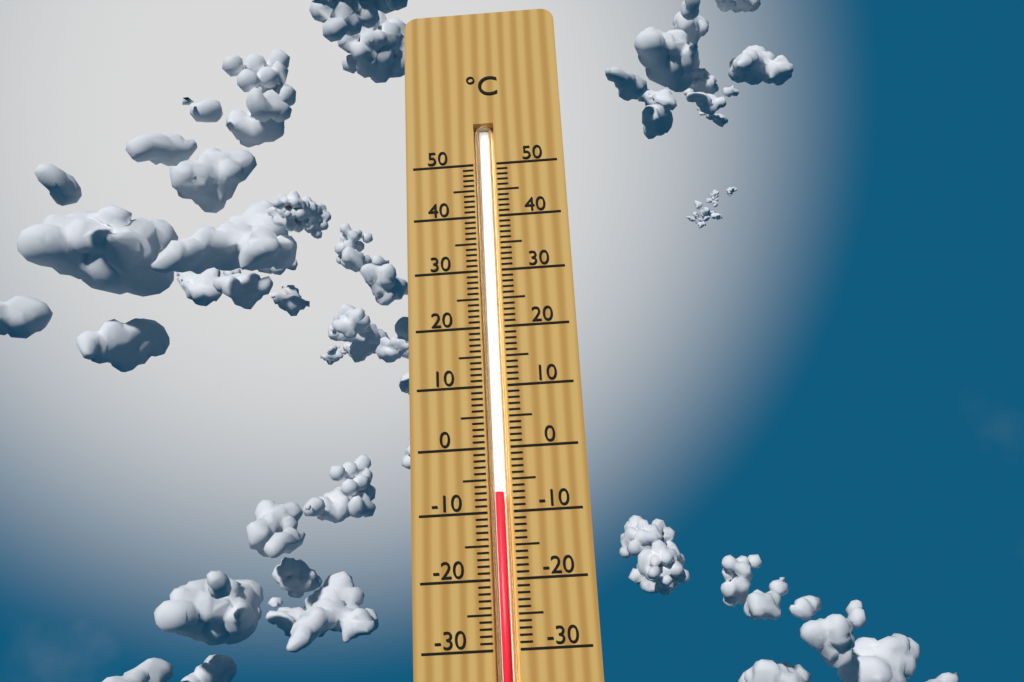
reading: -7 °C
